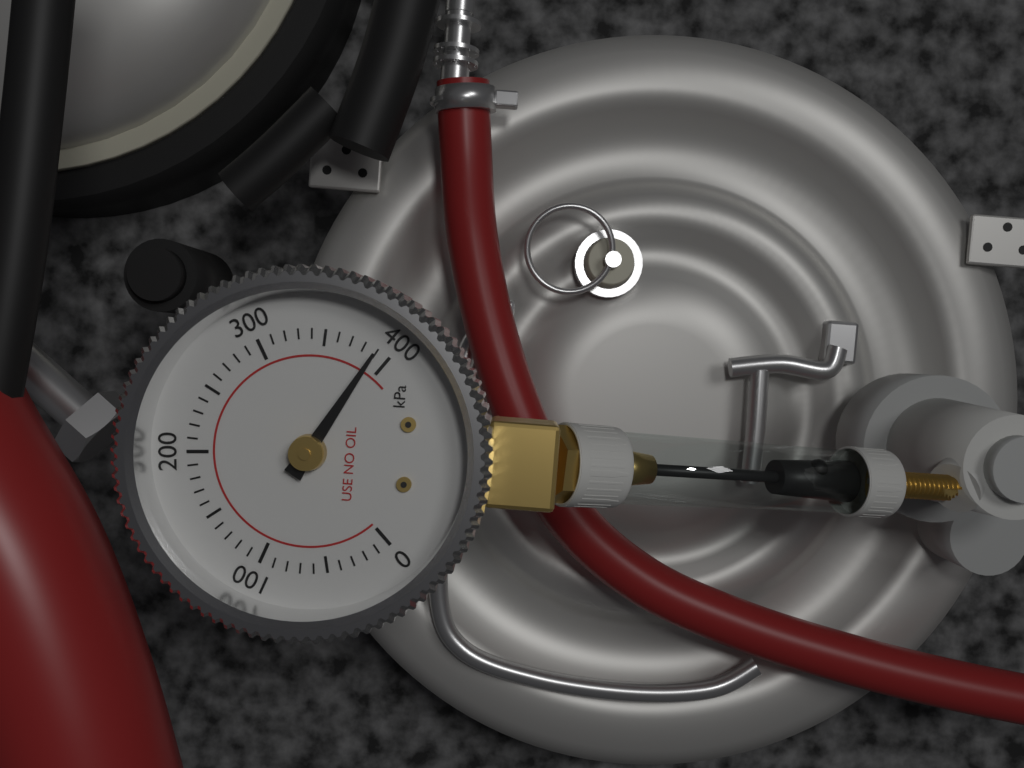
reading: 390 kPa
